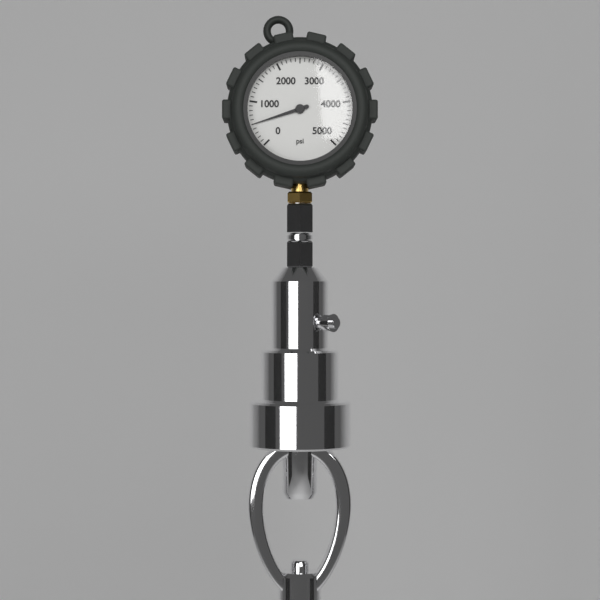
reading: 500 psi
